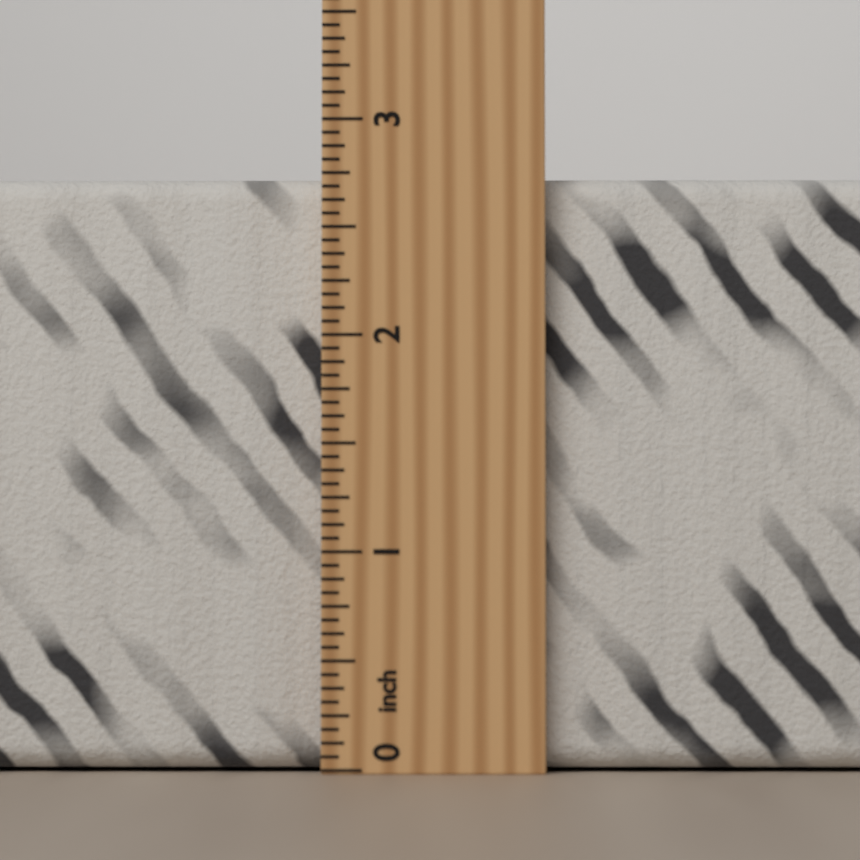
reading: 2.7500 inch
